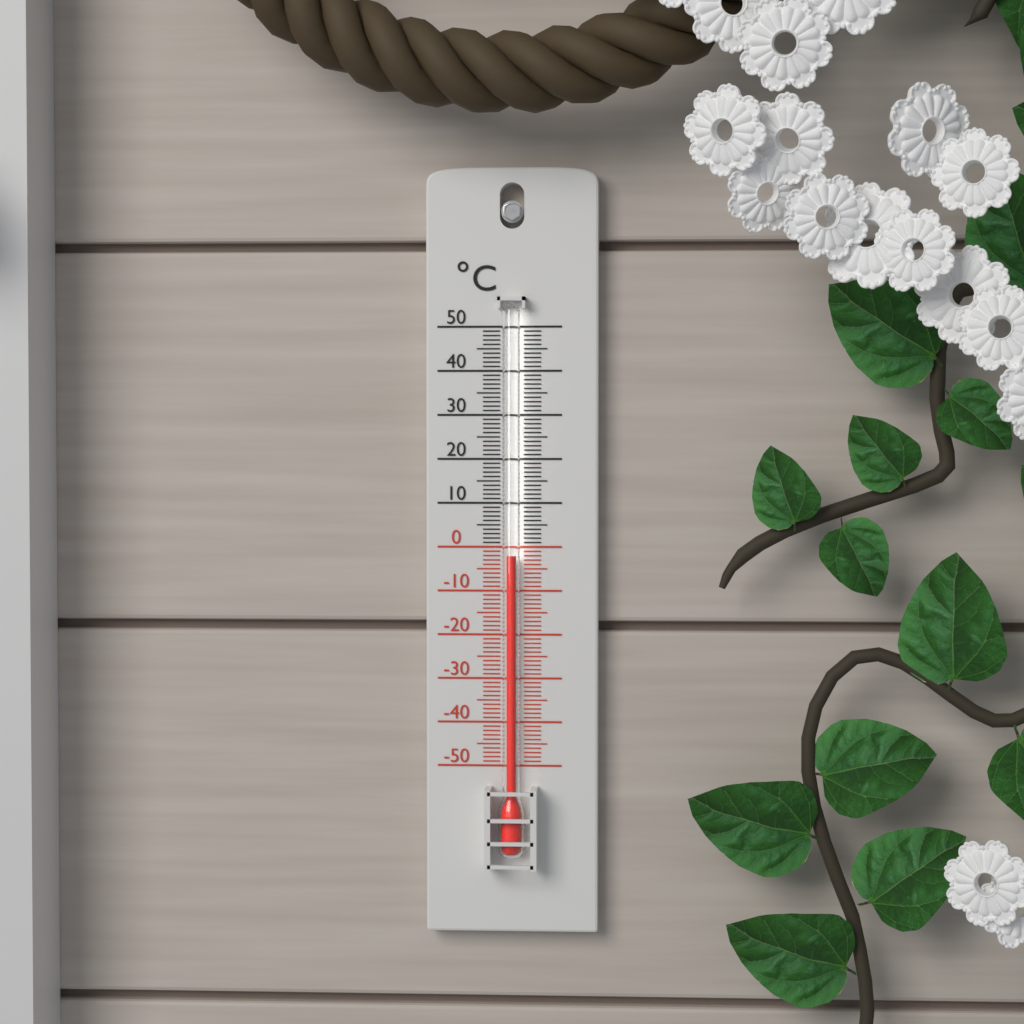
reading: -2 °C
